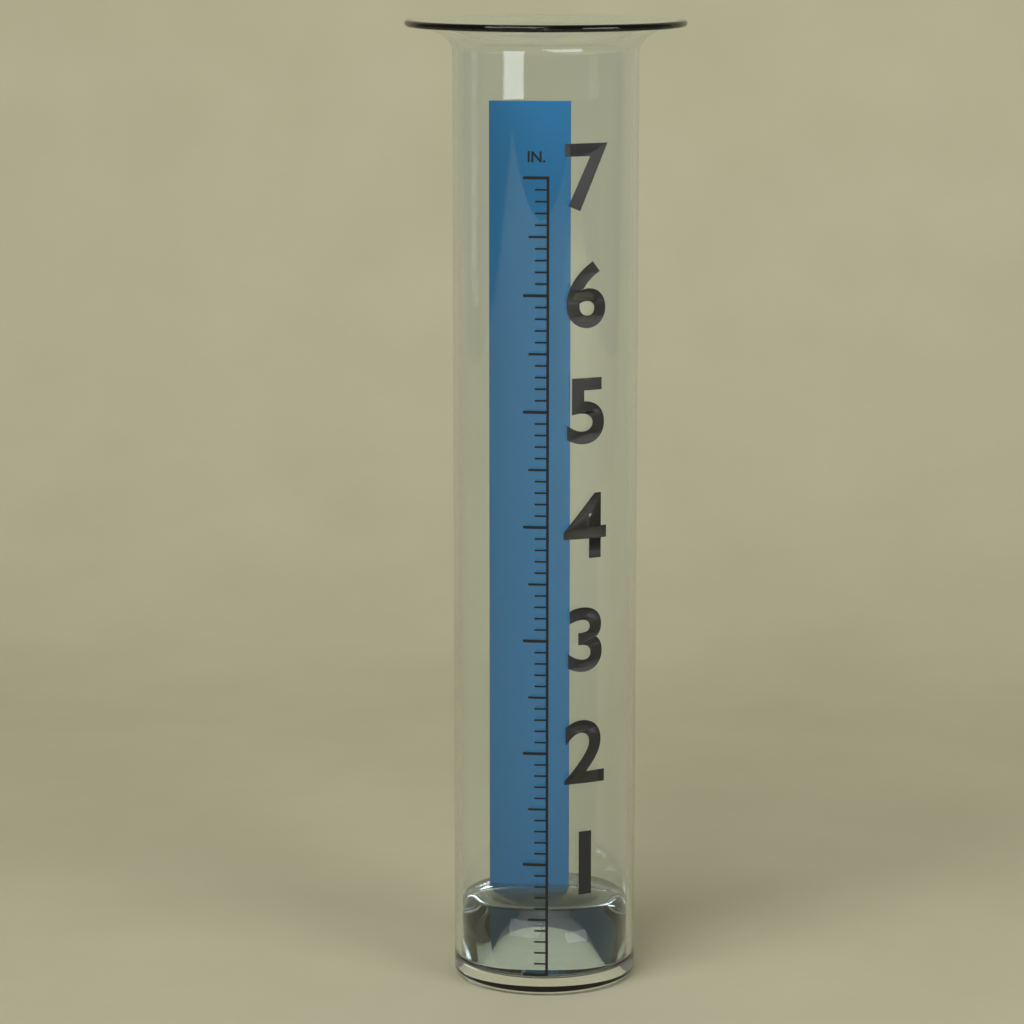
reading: 0.5 in
